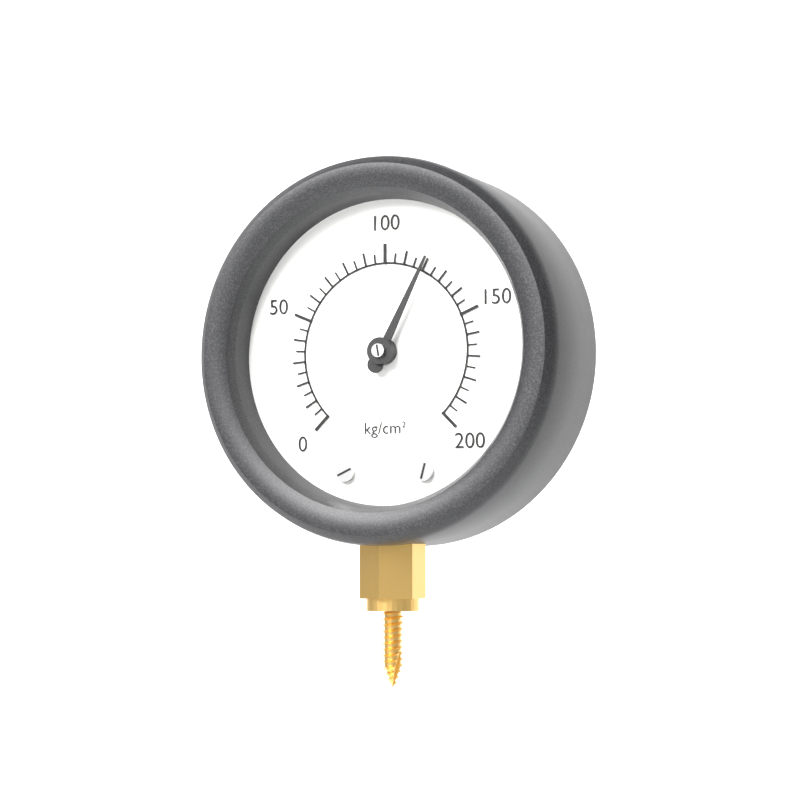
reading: 120 kg/cm²
